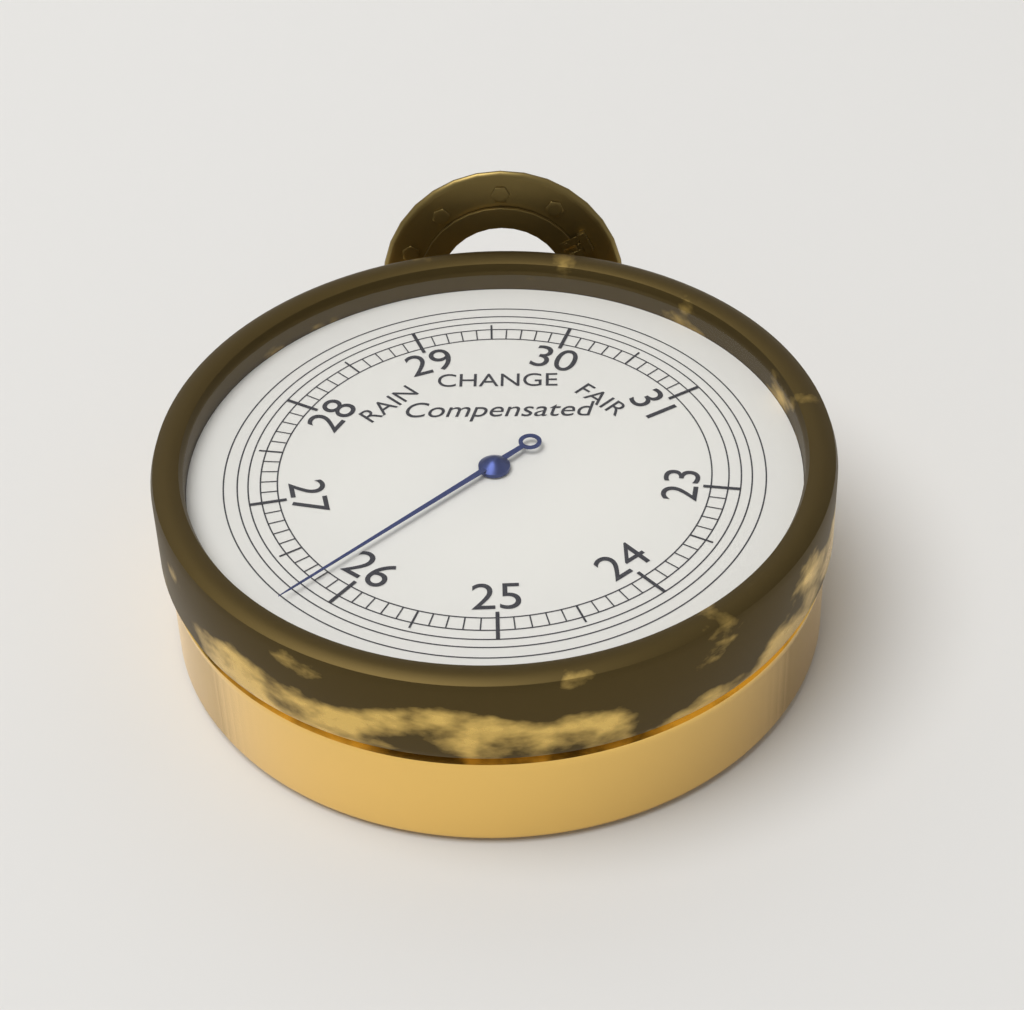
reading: 26.2 inHg
